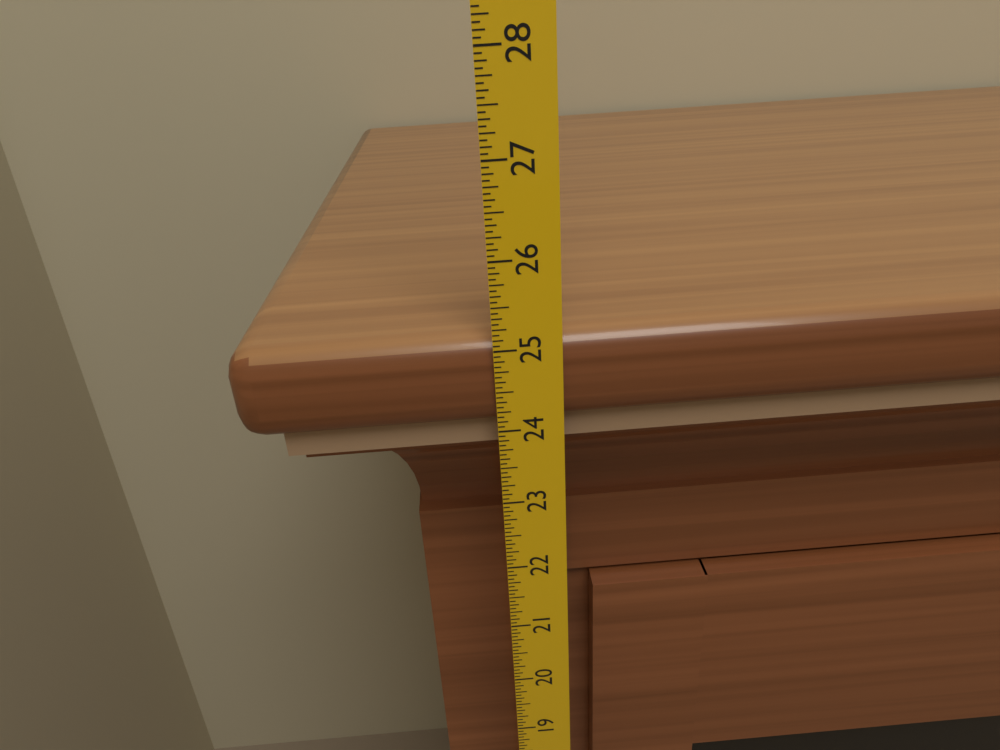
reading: 25.1250 in
